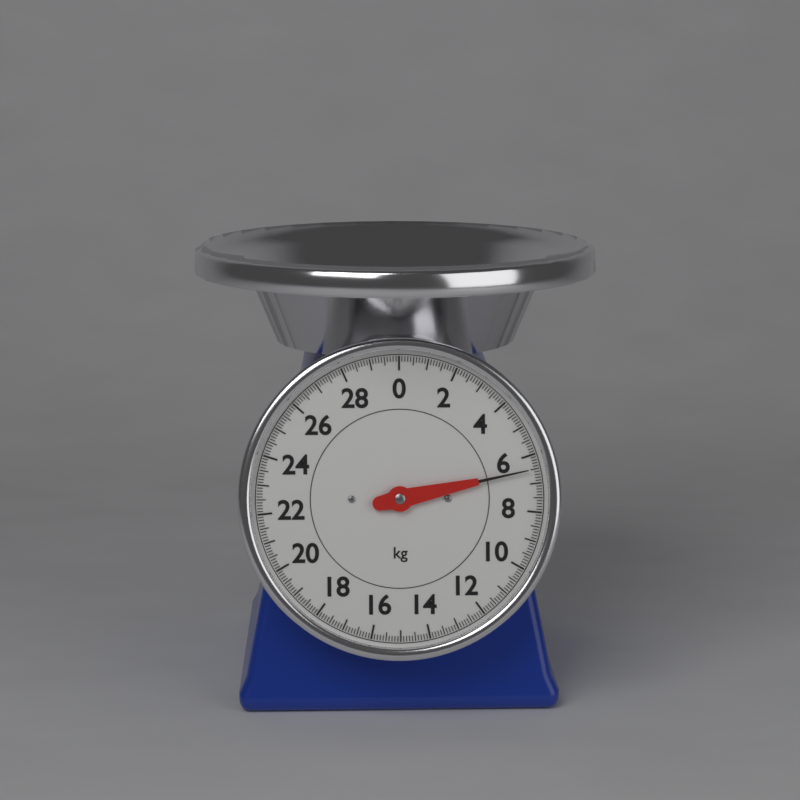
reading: 6.5 kg
